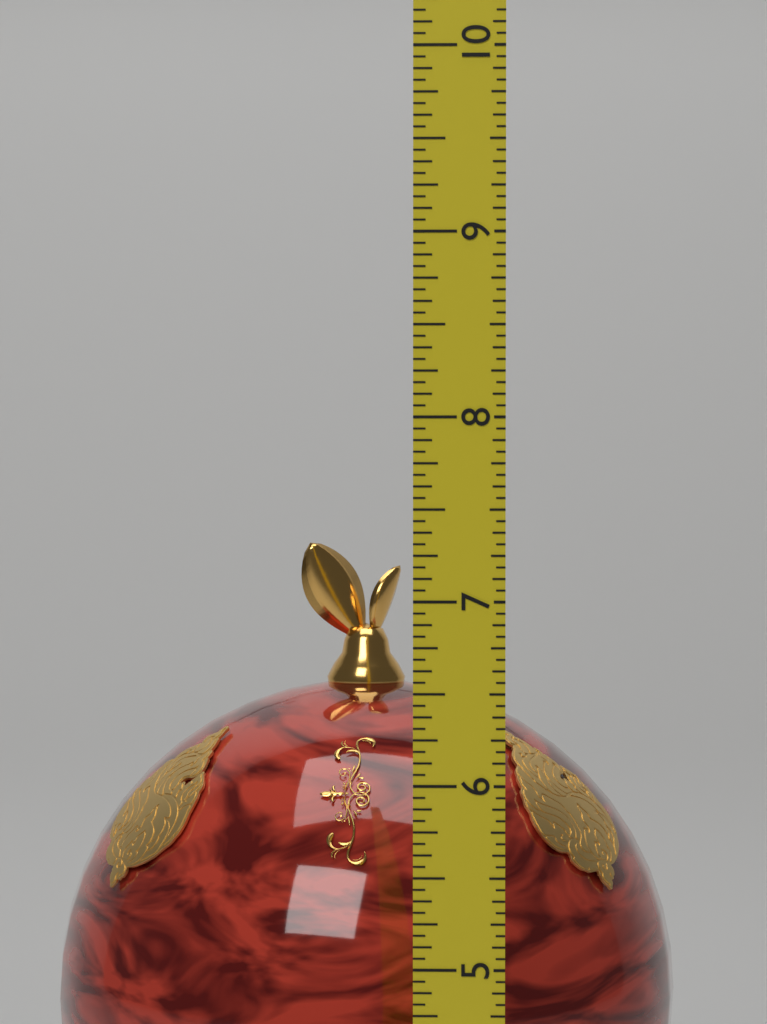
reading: 7.1875 (no unit)
